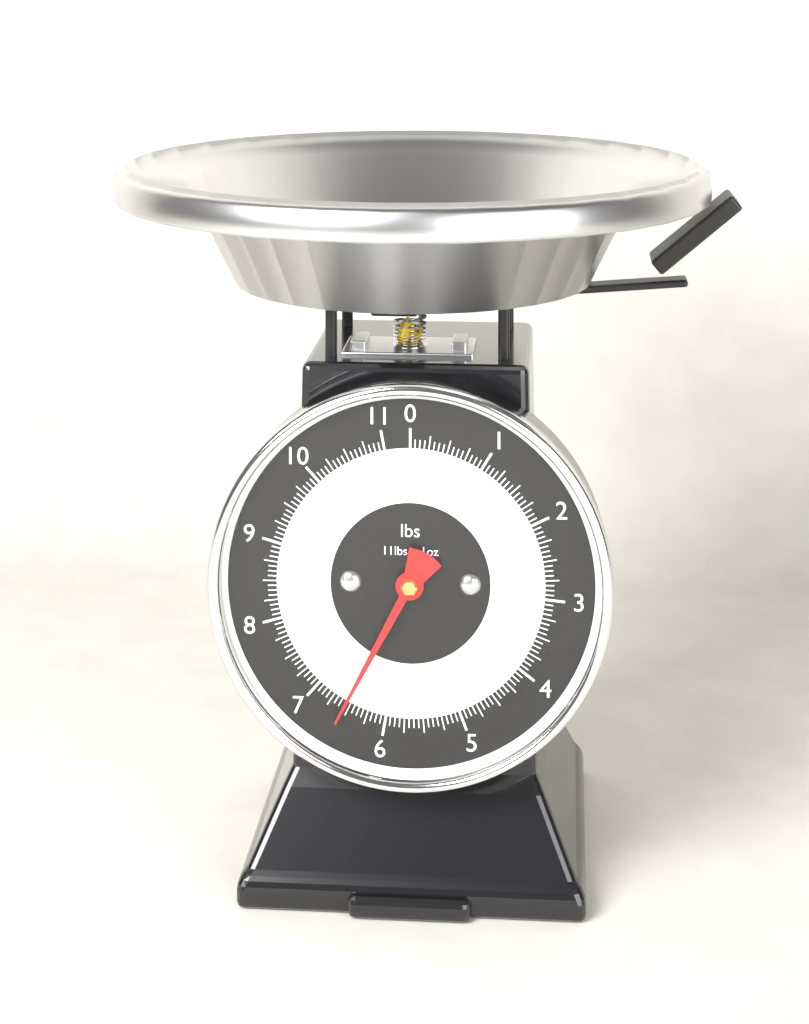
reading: 6.5625 lbs
